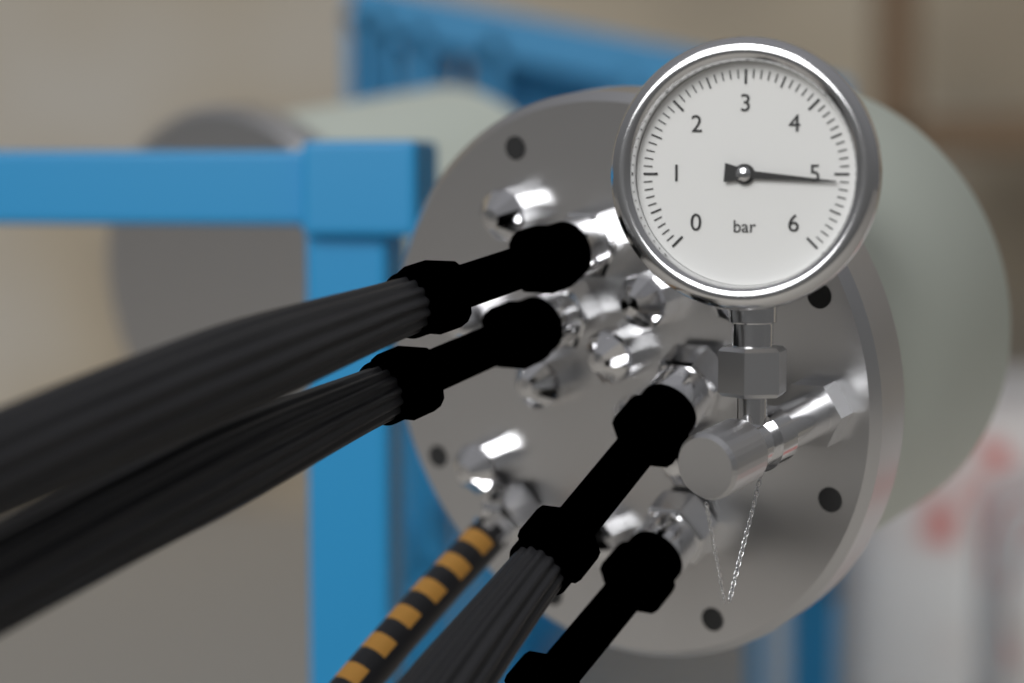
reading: 5.1 bar
